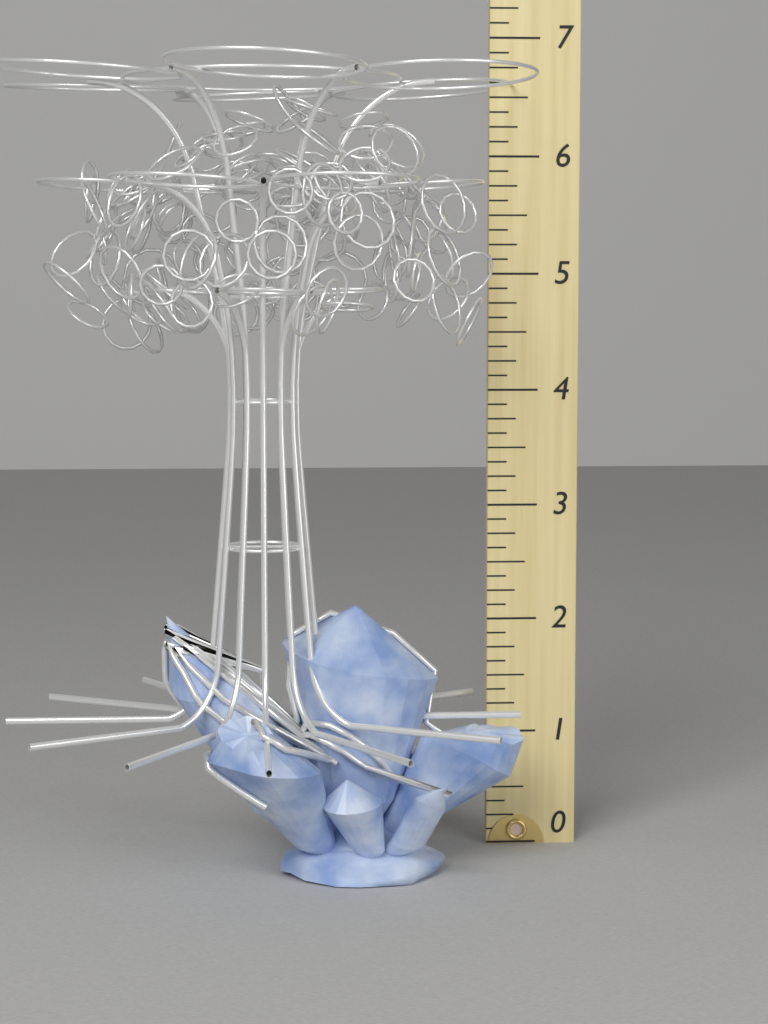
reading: 6.625 (no unit)
